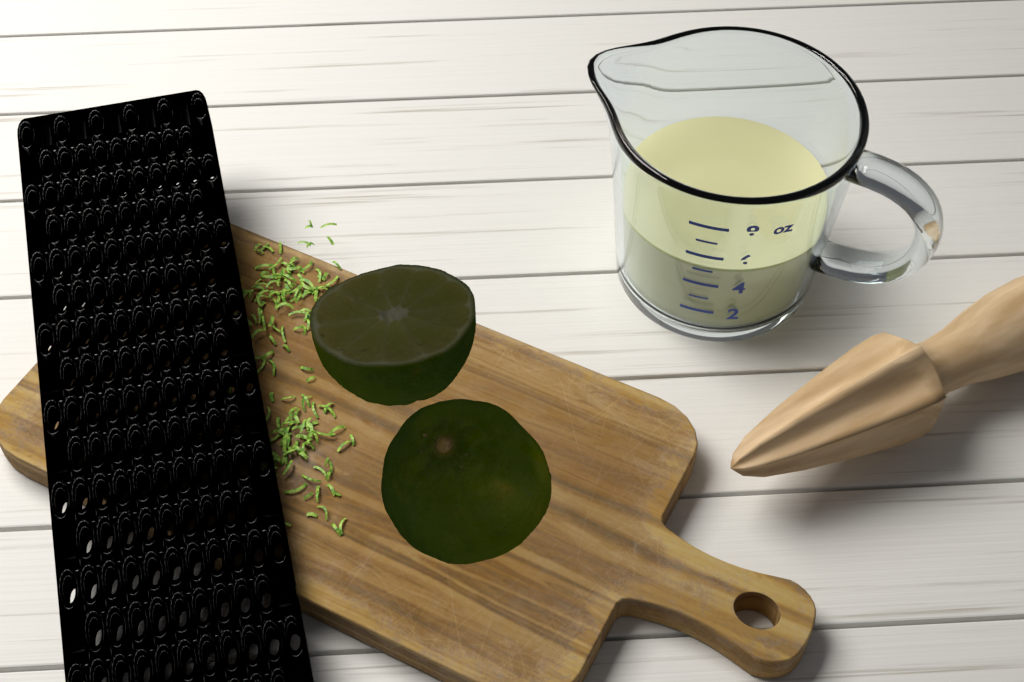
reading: 5 oz
